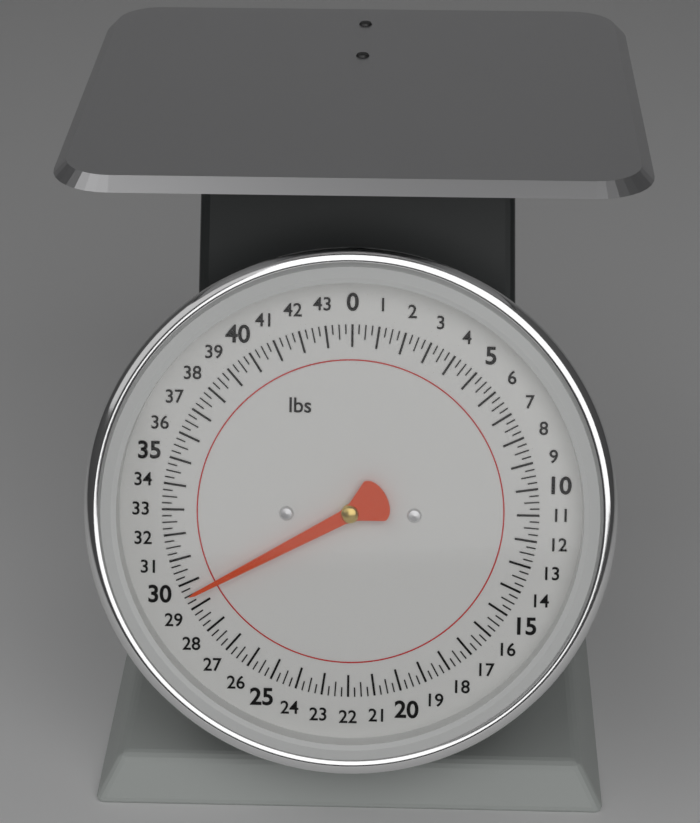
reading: 29.50 lbs
